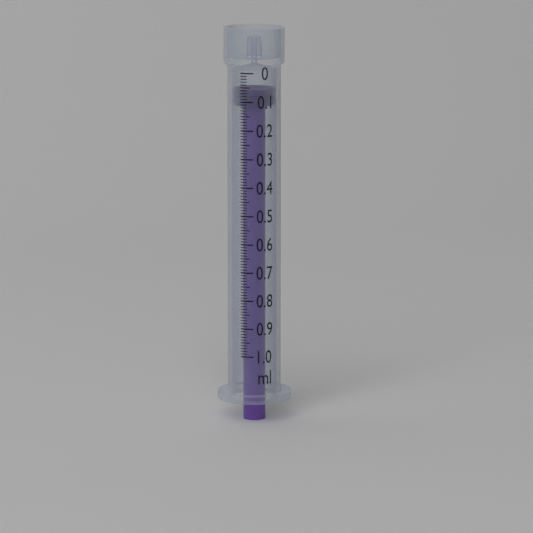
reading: 0.06 ml
